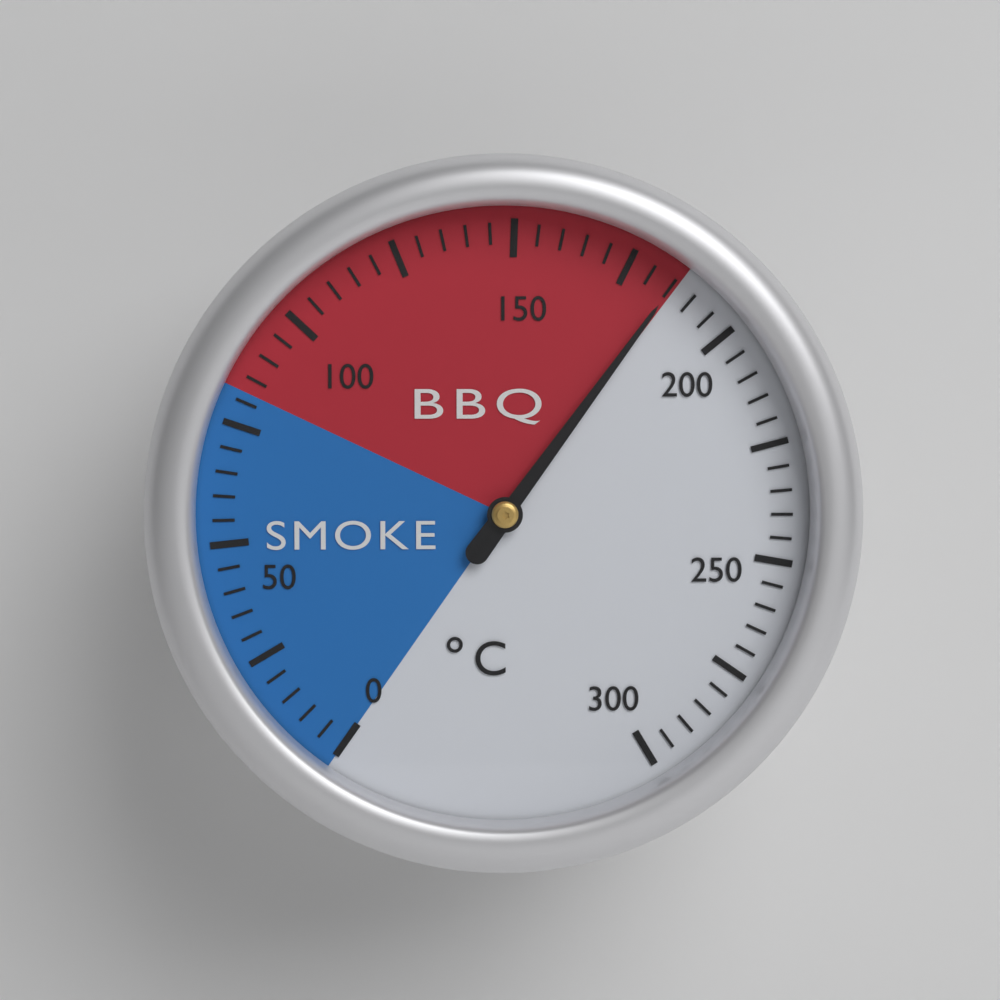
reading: 185 °C
